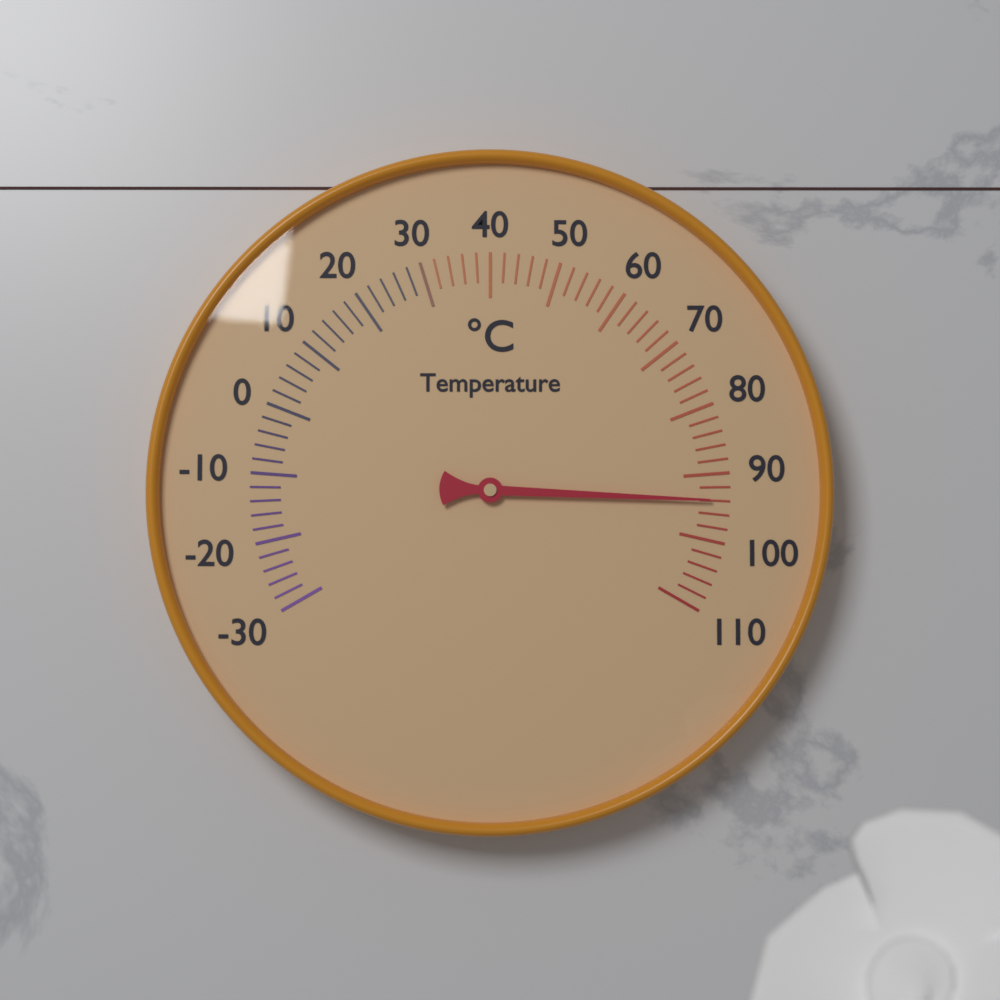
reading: 94 °C
